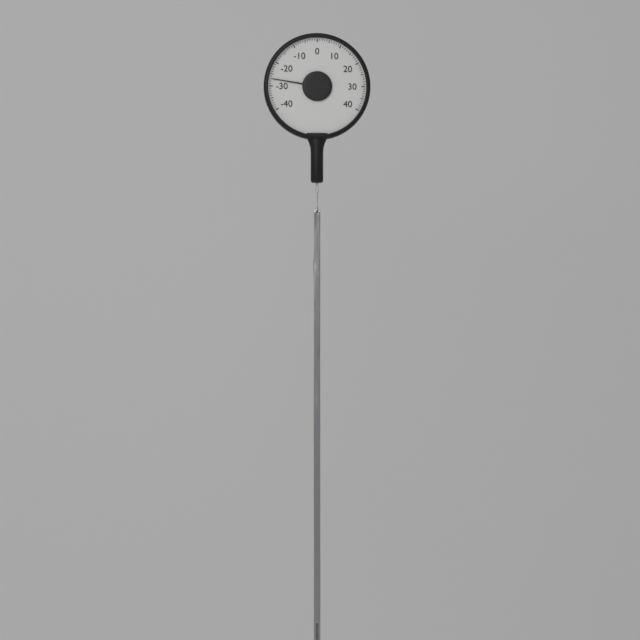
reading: -27 (no unit)
